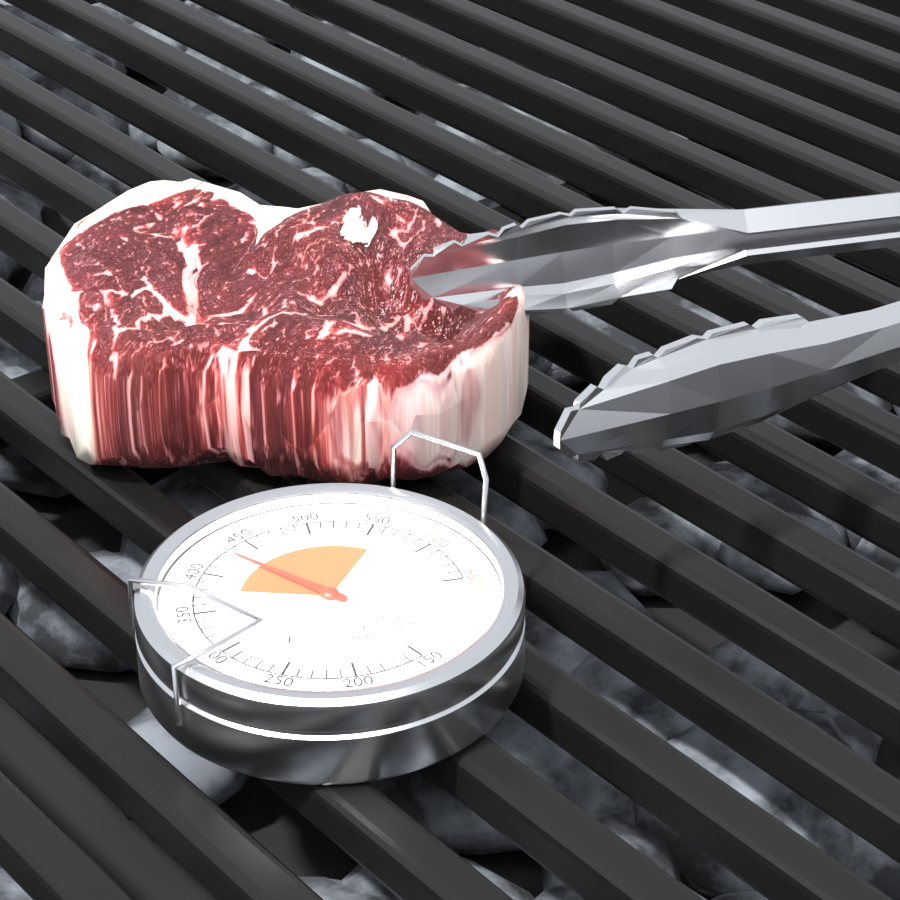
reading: 430 °F
